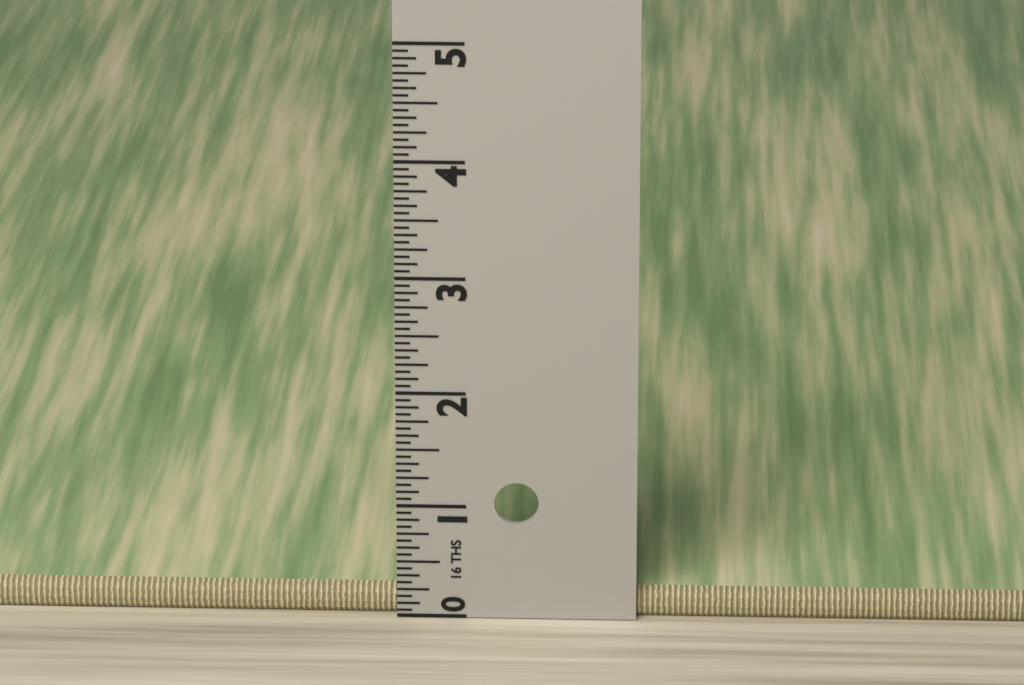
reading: 0.2500 in
